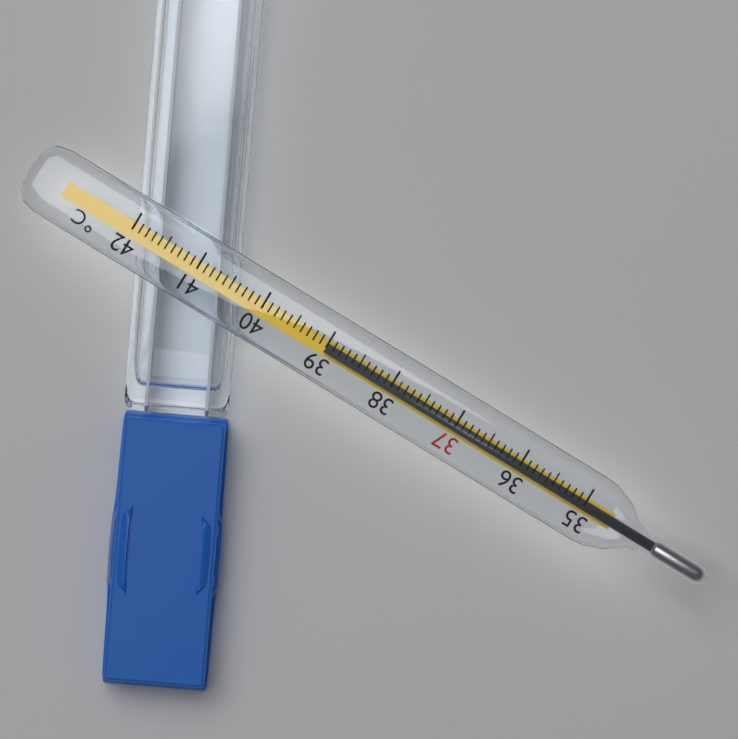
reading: 39.0 °C
